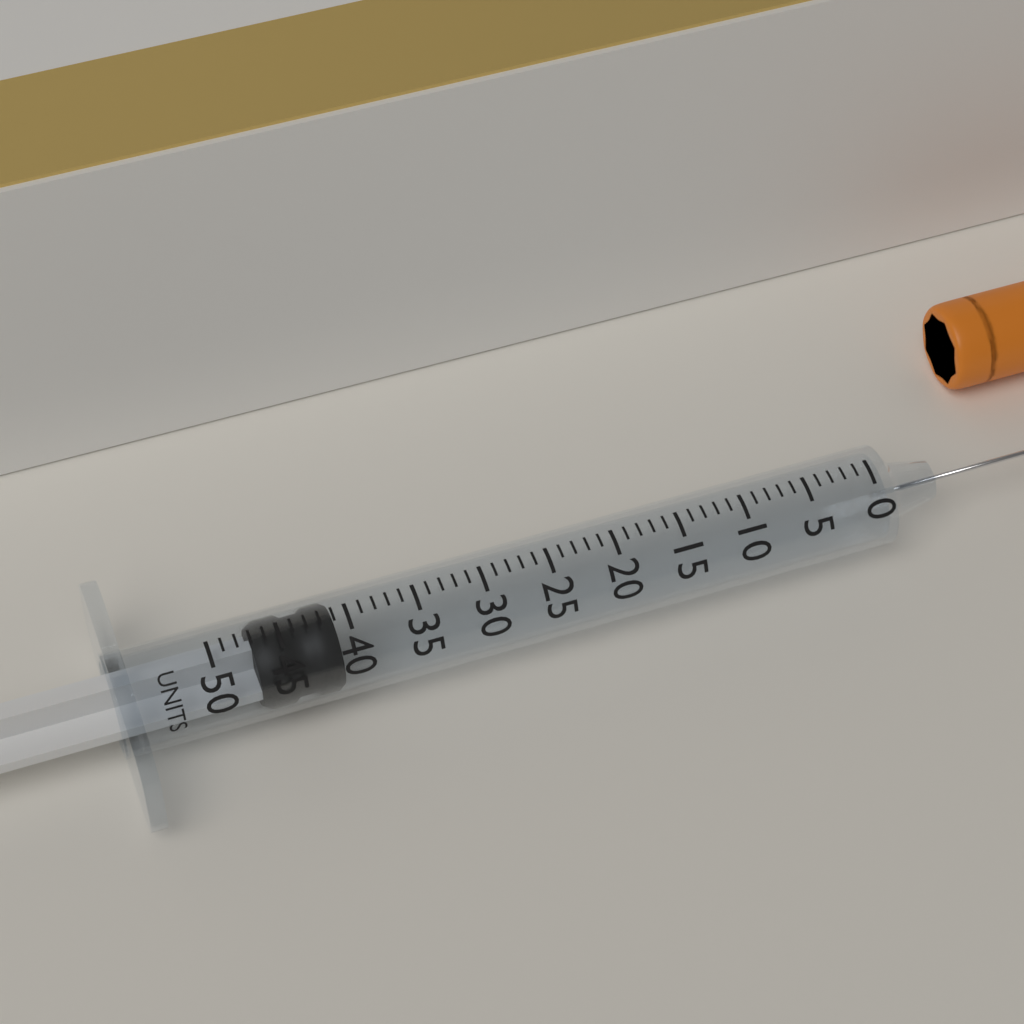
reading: 41 units
